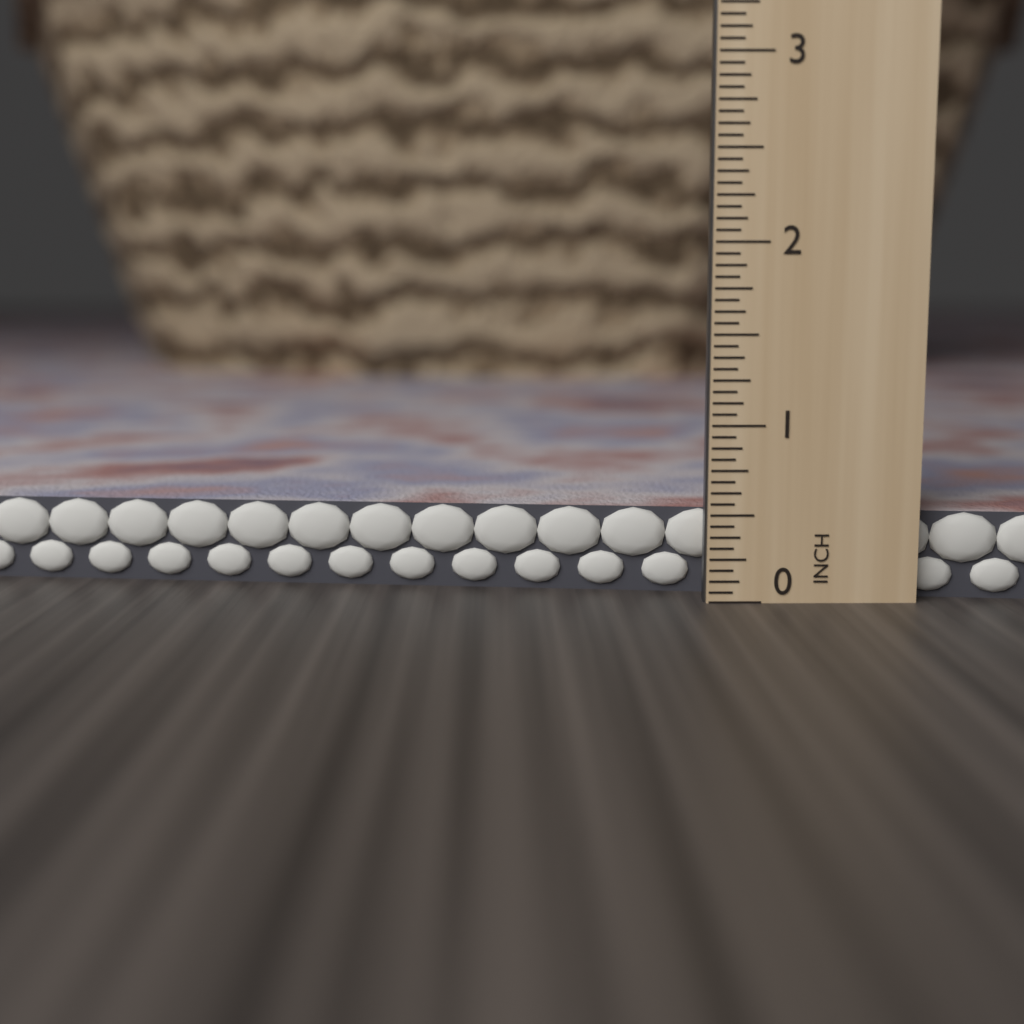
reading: 0.5000 in
